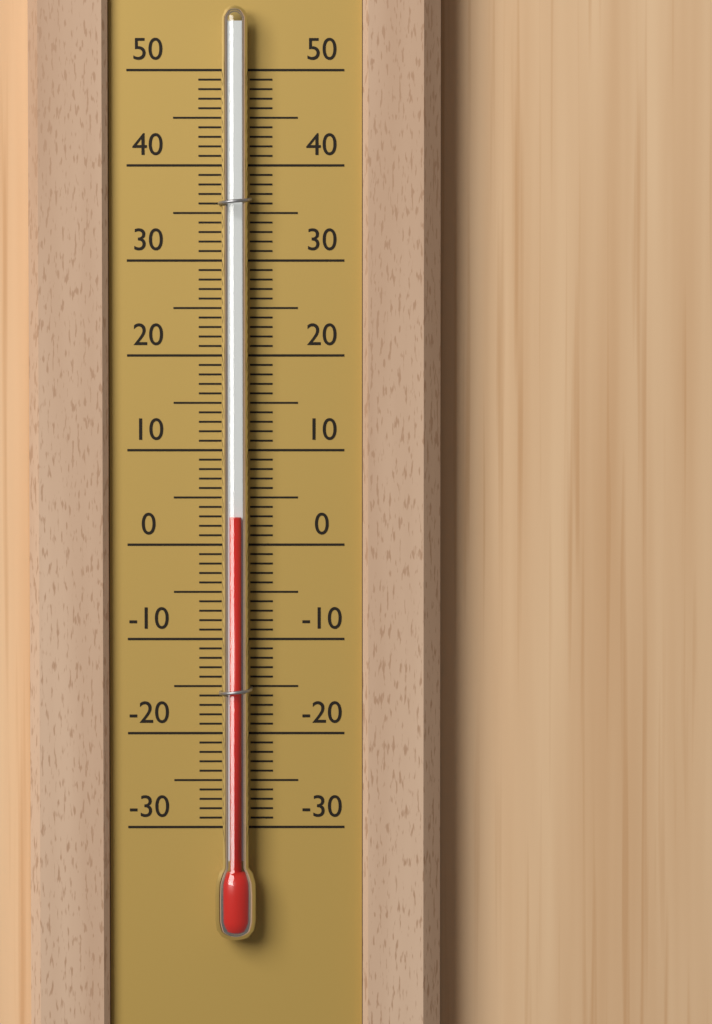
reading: 3 (no unit)
